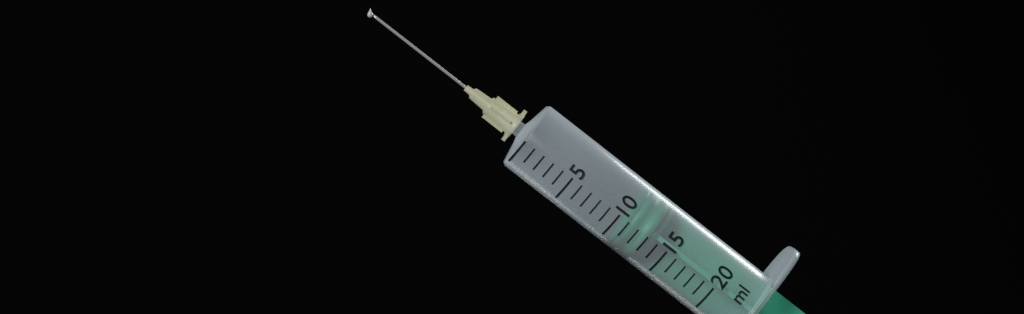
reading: 11 ml
